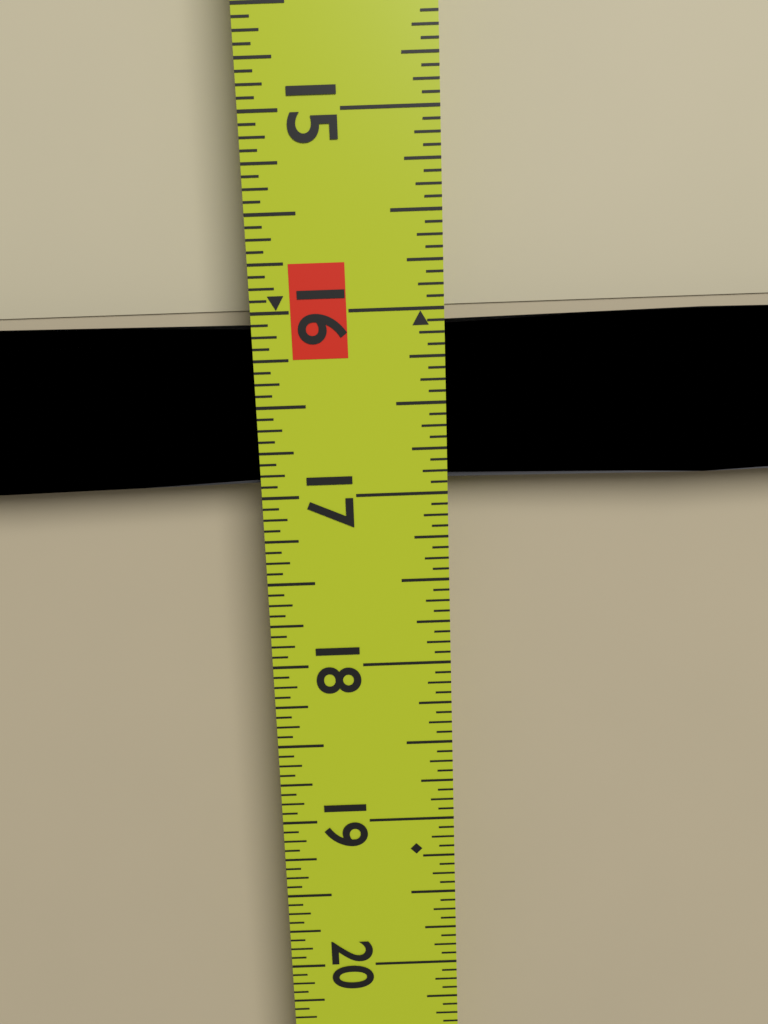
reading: 16.0000 in
